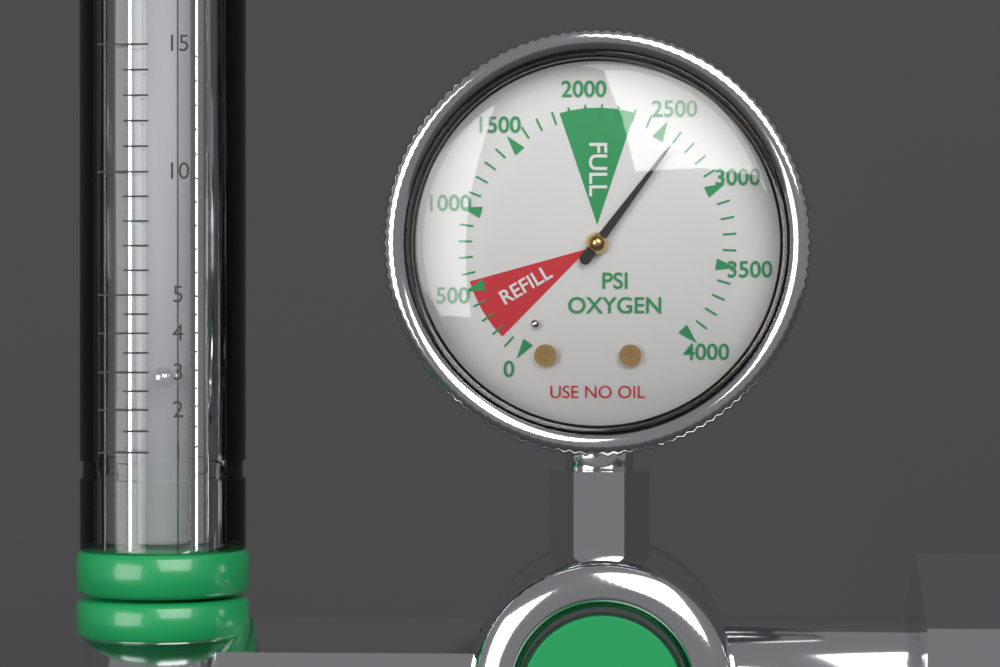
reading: 2600 psi
